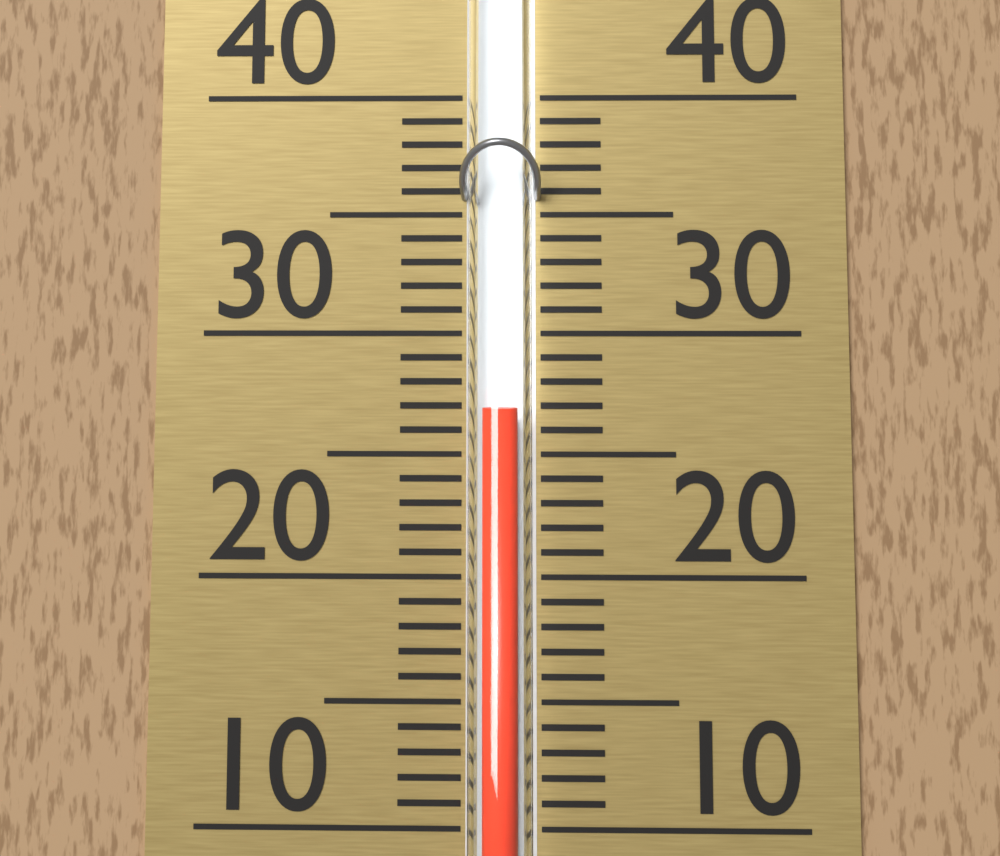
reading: 27 (no unit)
